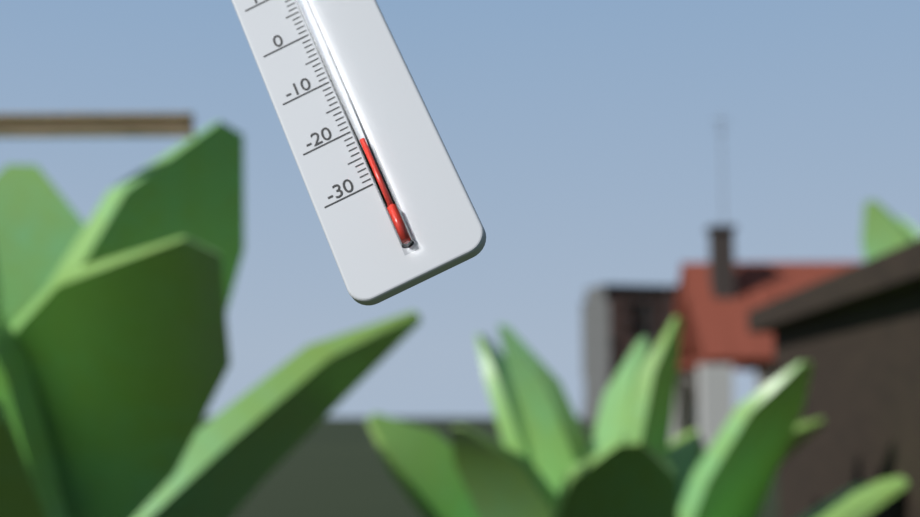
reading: -23 °C
